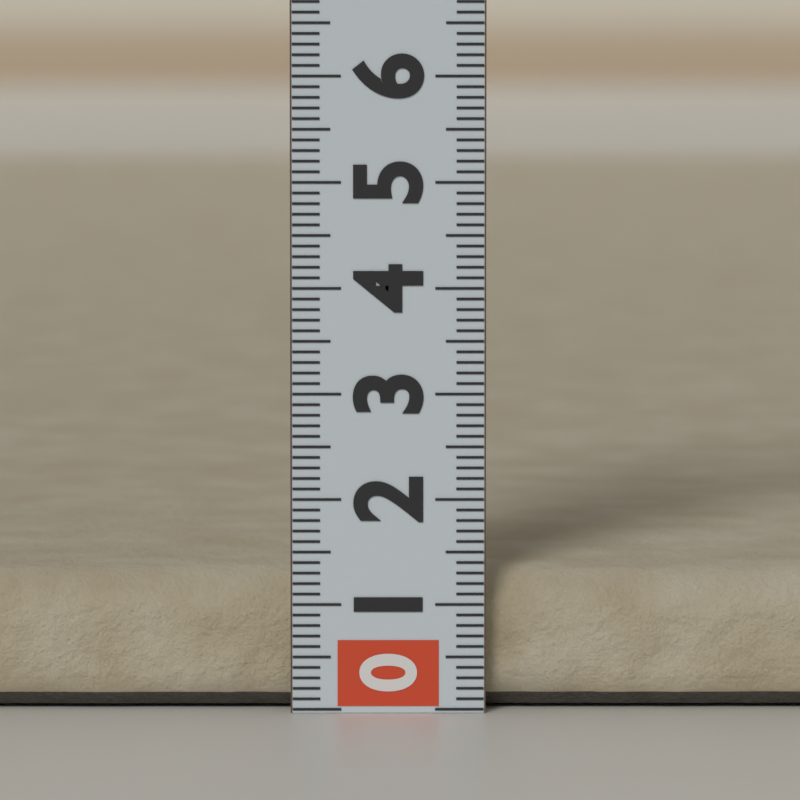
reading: 1.3 (no unit)
